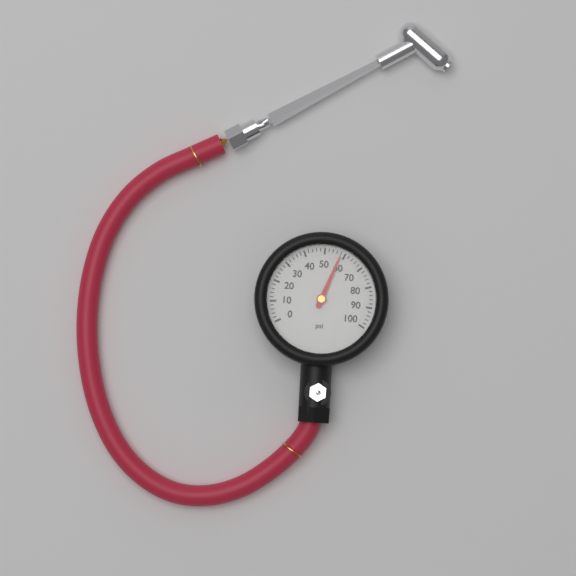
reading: 58 psi
